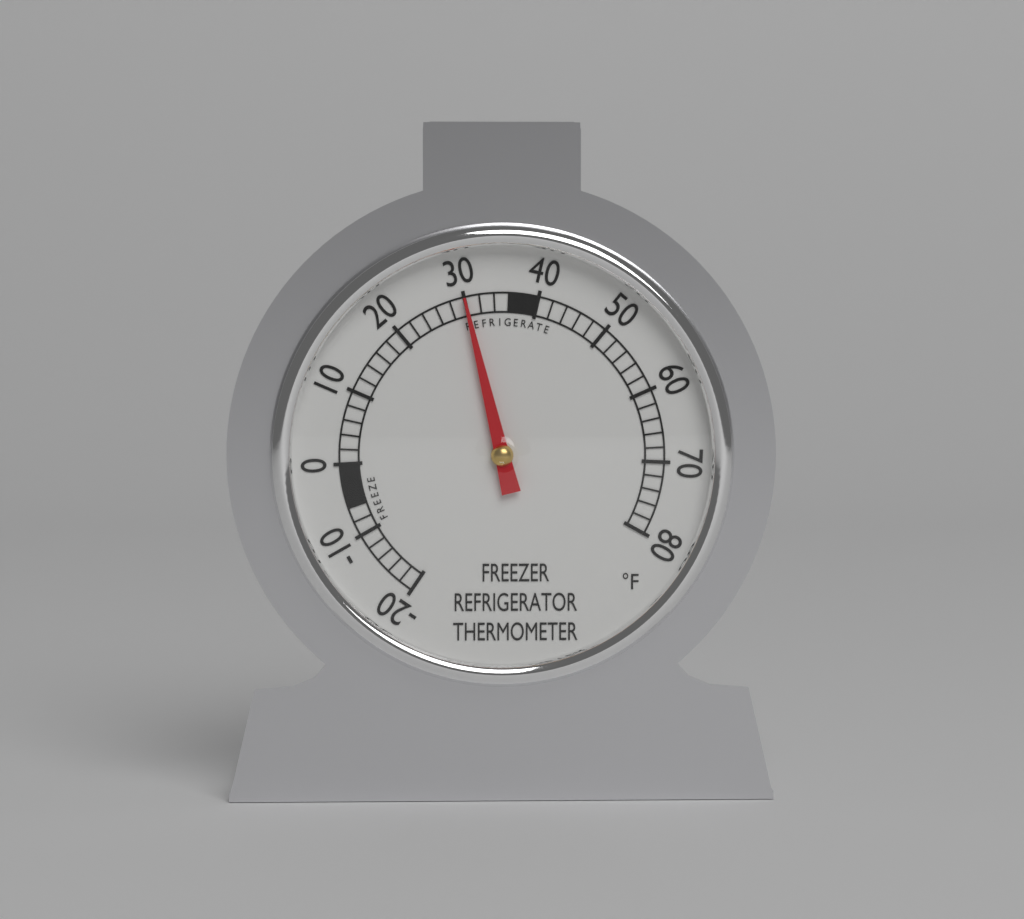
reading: 30 °F
